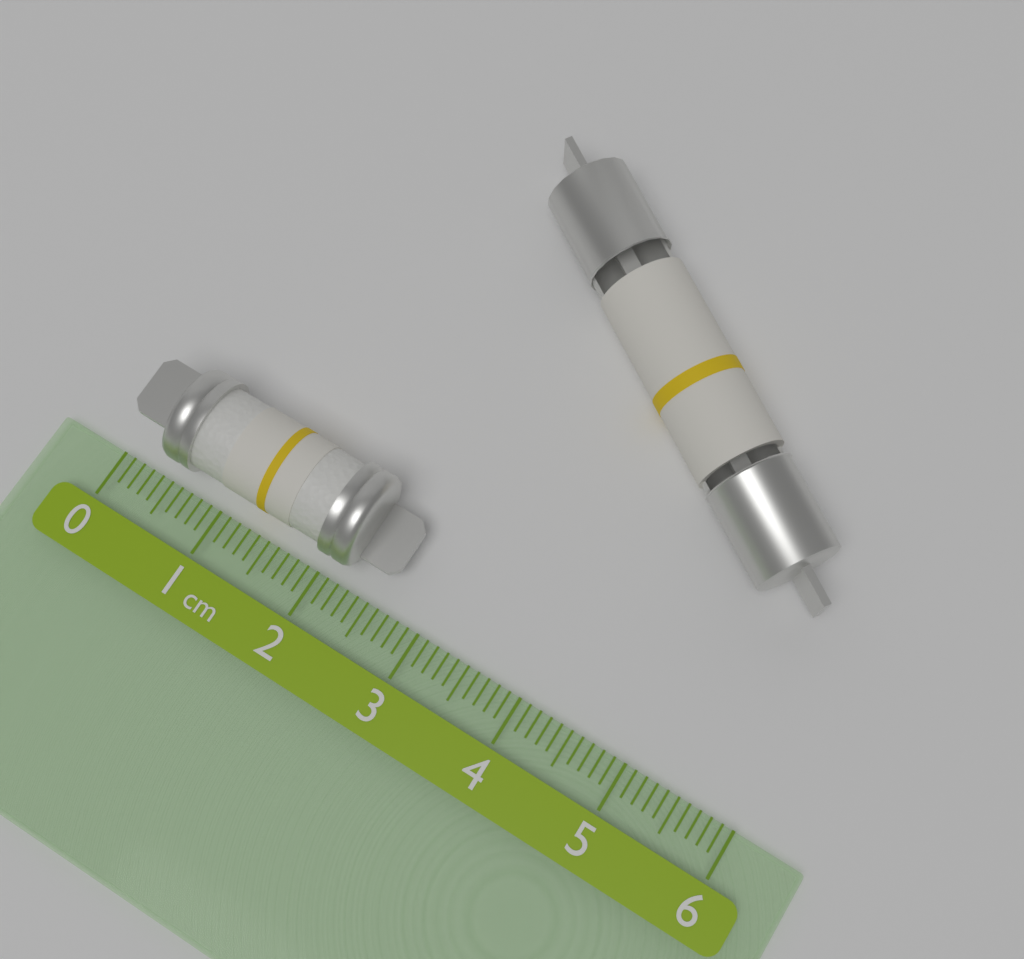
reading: 2.6 cm
